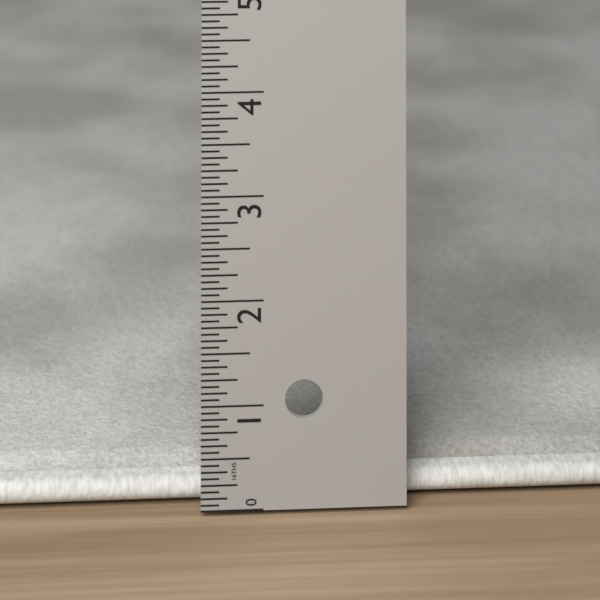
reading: 0.3125 in
